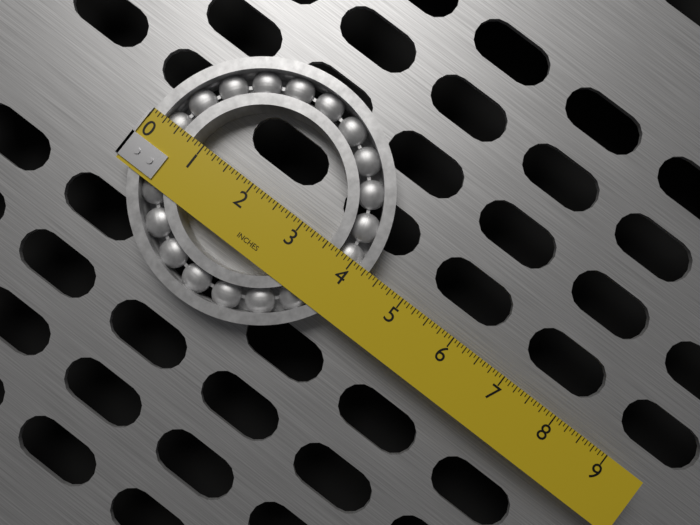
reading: 4.3125 in
